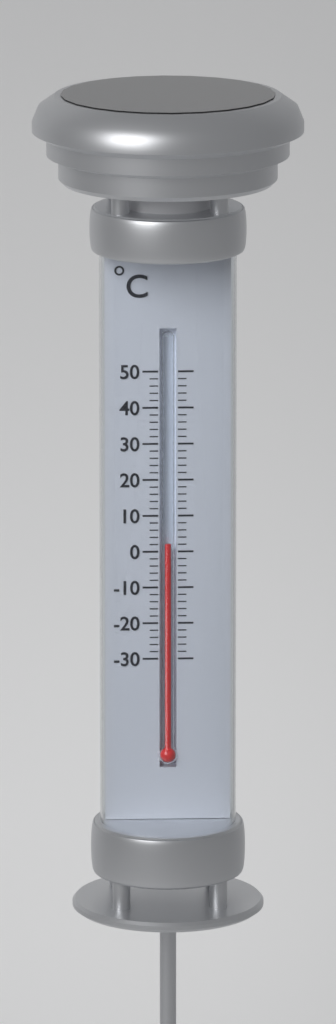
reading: 2 °C
